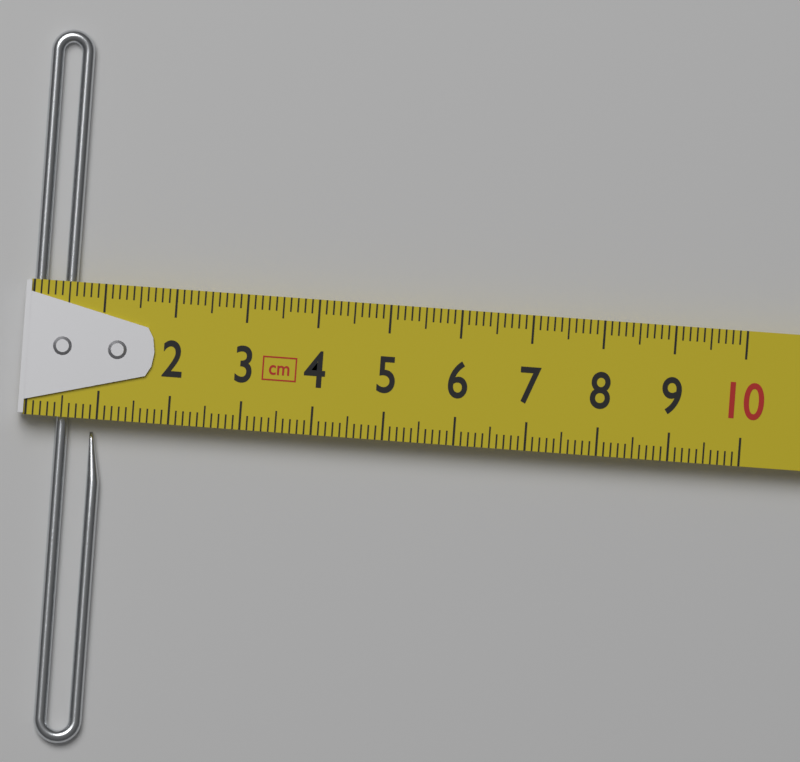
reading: 1.1 cm
